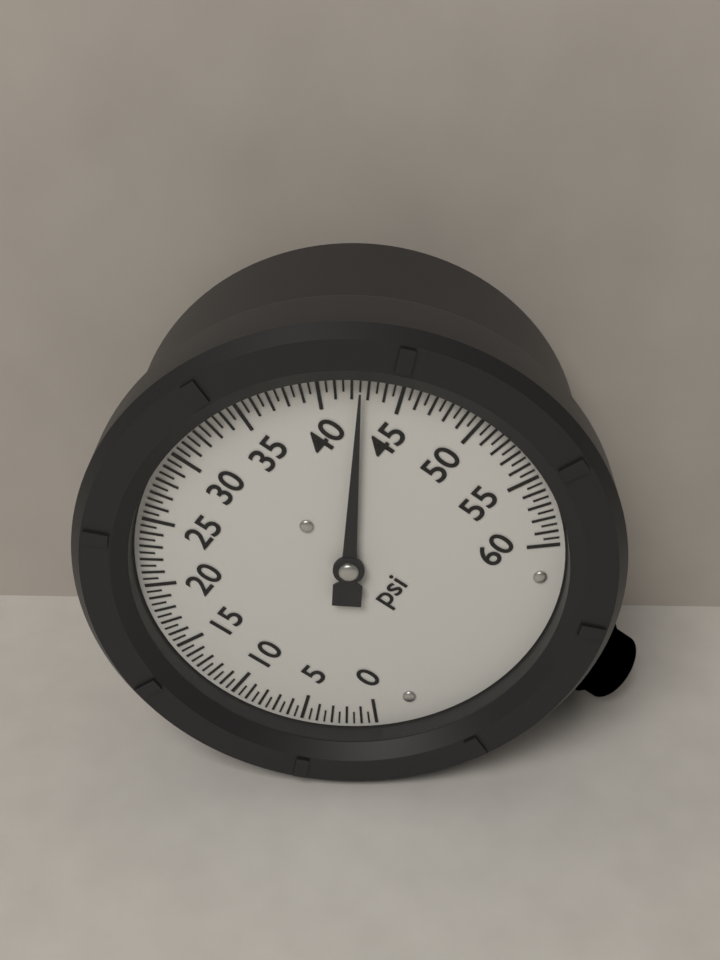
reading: 42.5 psi
